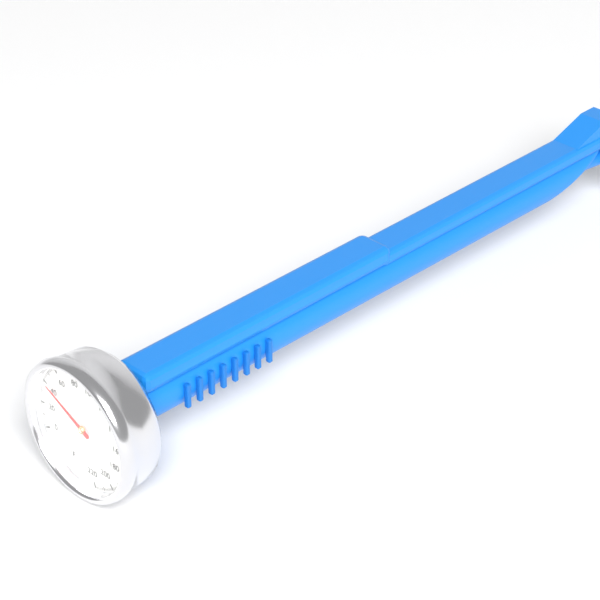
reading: 40 °F
